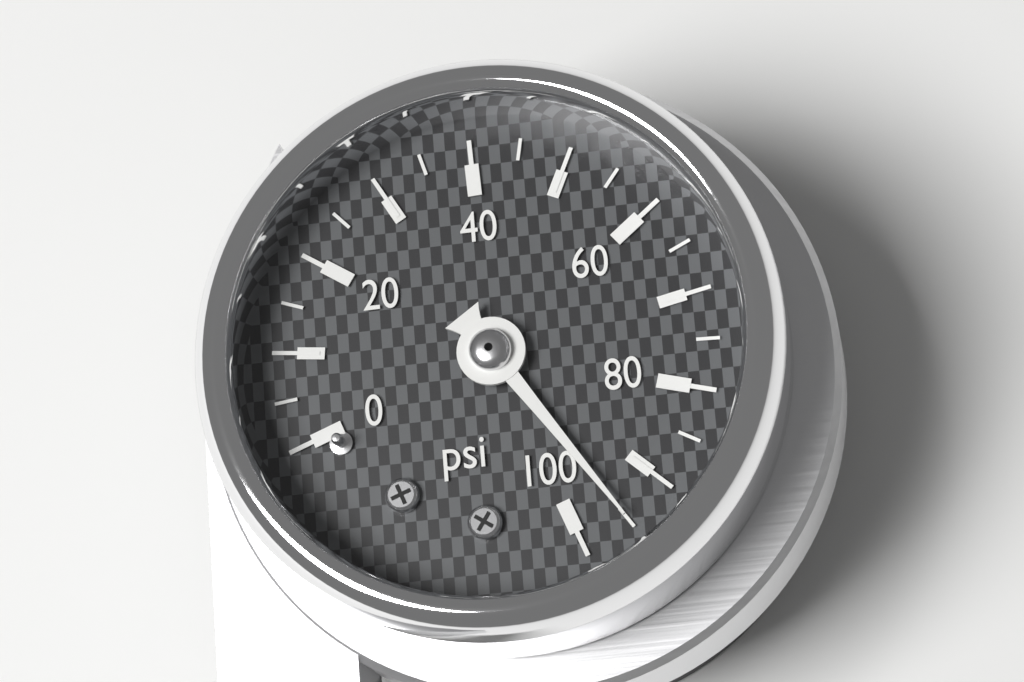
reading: 95 psi
